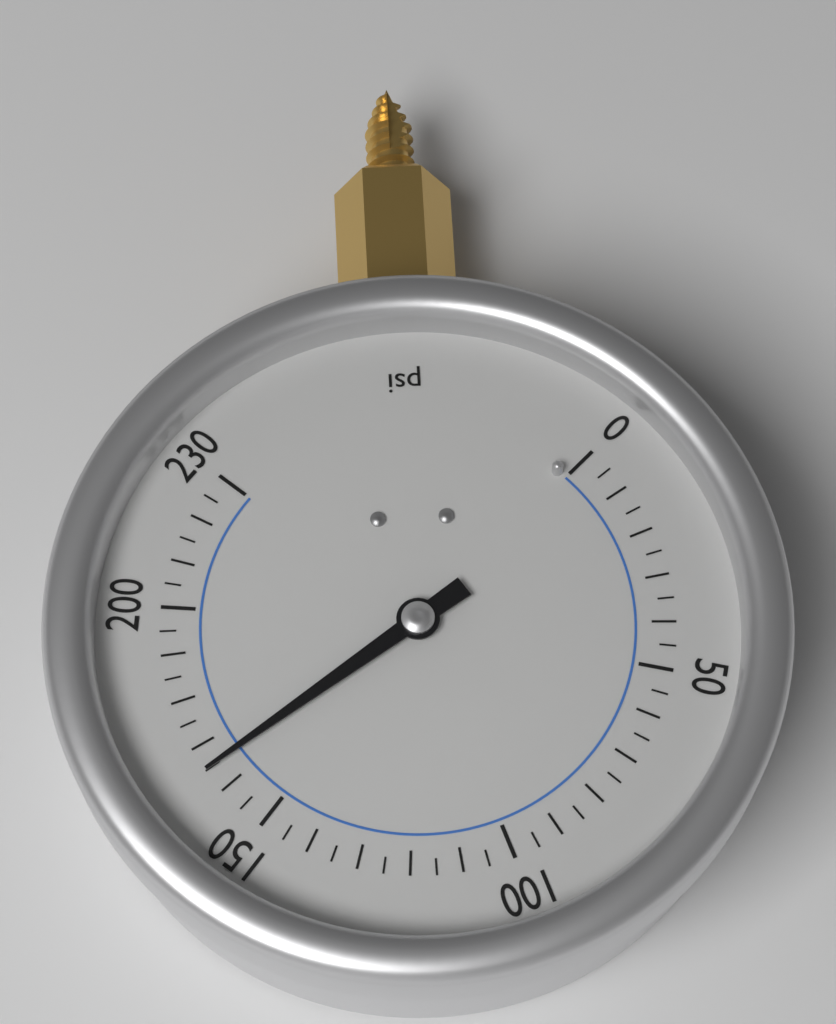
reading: 165 psi
